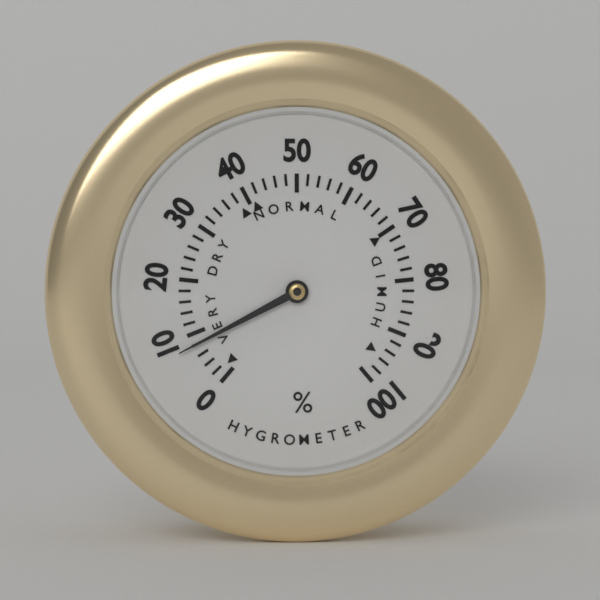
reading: 8 %
